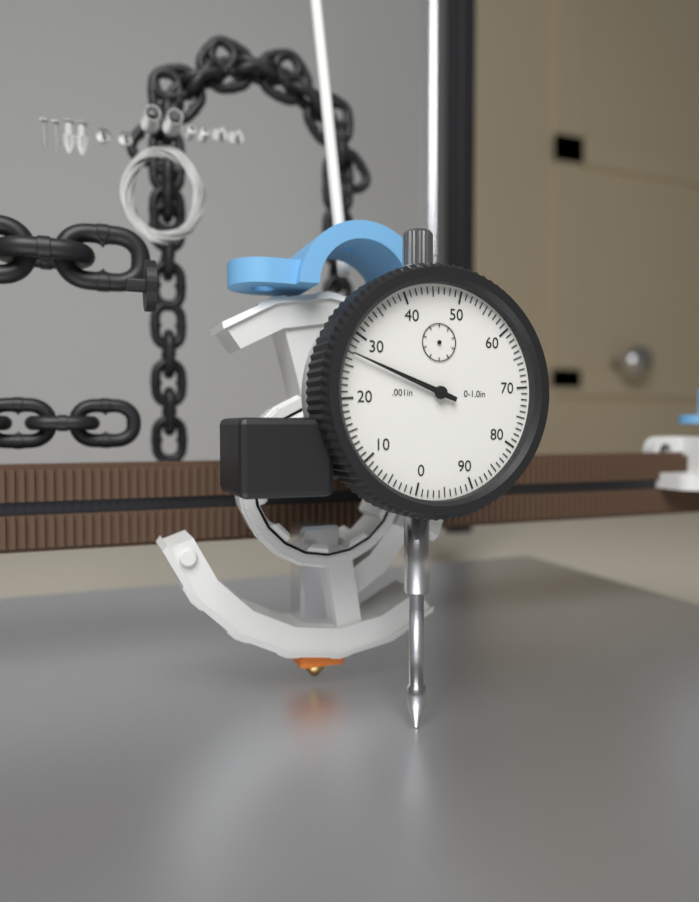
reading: 0.027 in
